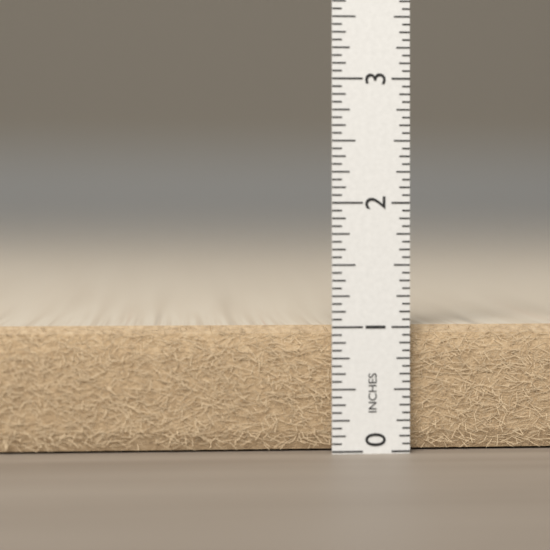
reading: 1.0000 in
